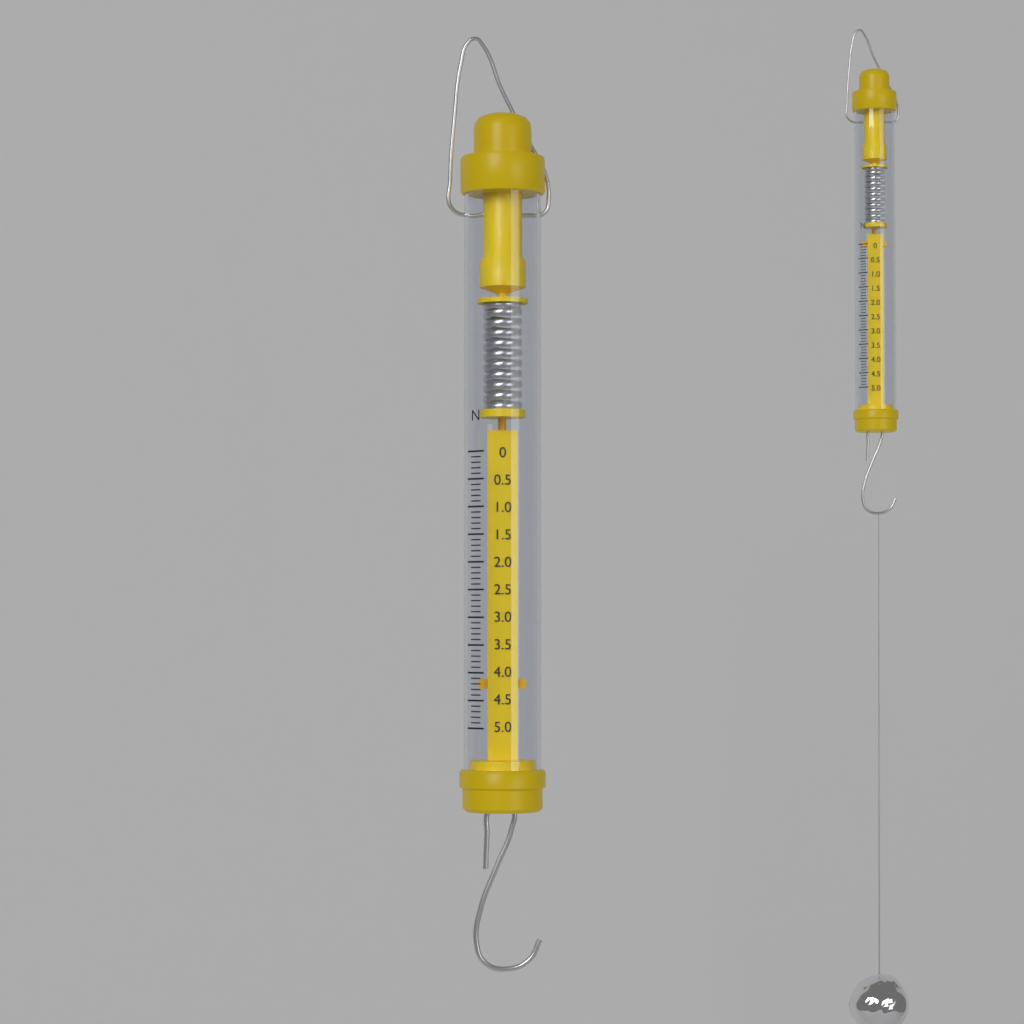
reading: 4.3 N
